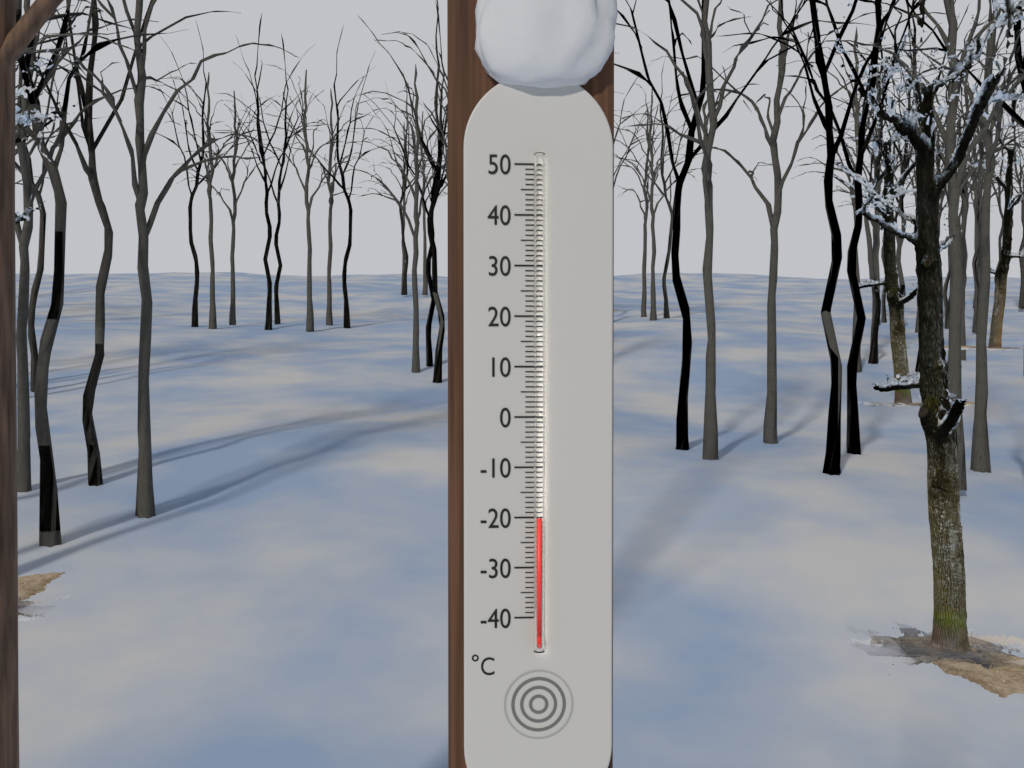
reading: -20 °C
